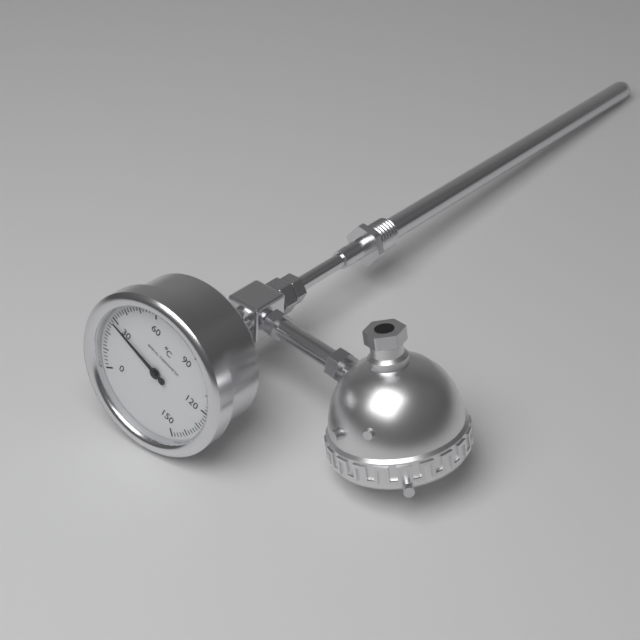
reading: 28 °C
